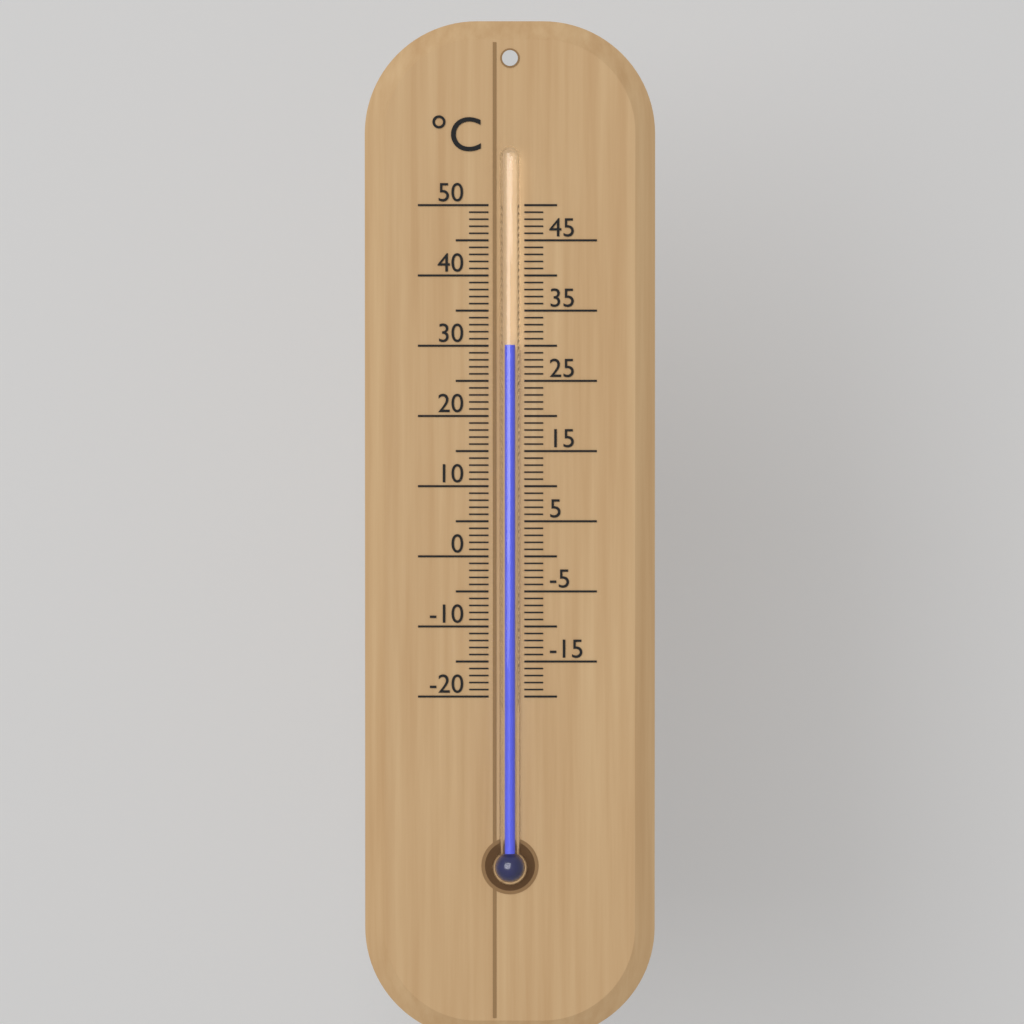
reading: 30 °C
